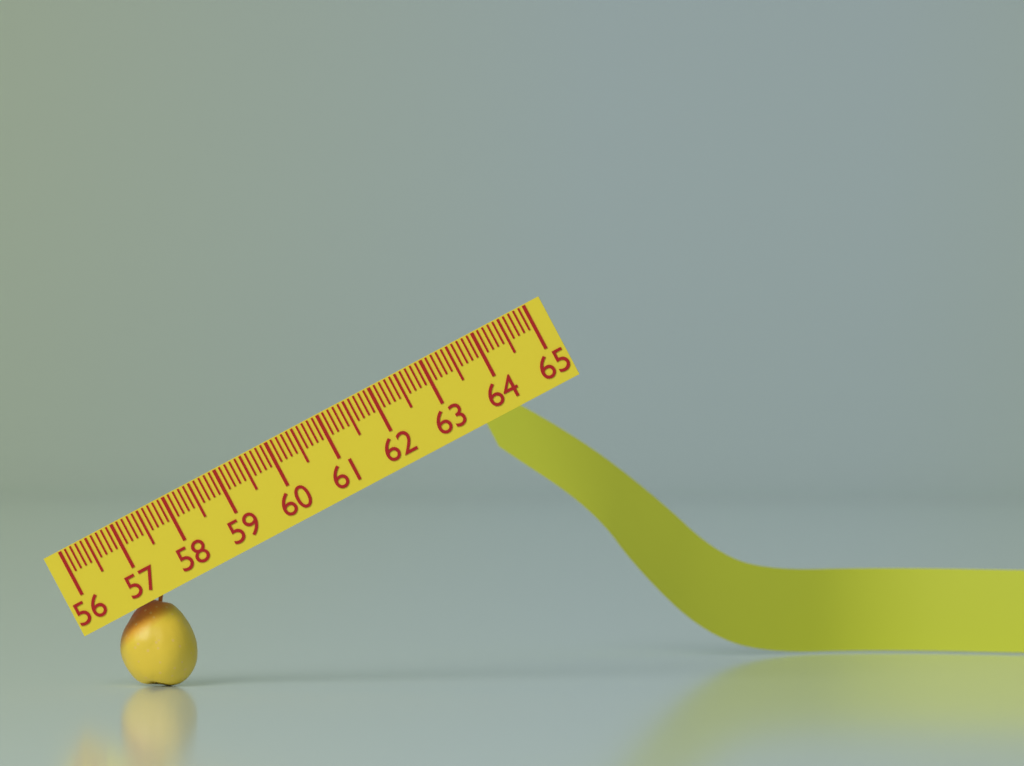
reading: 57.3 (no unit)
